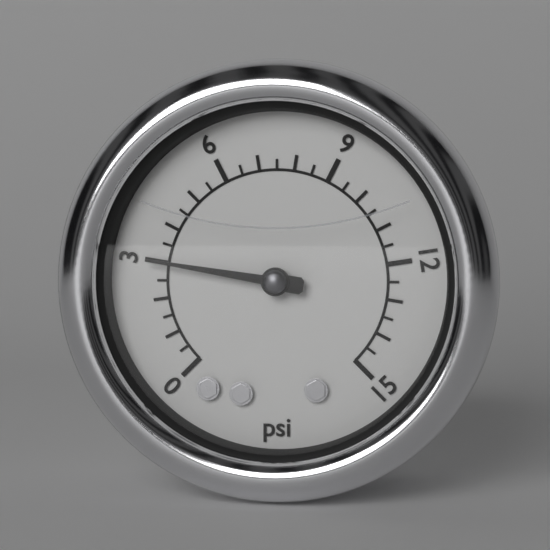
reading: 3.0 psi
